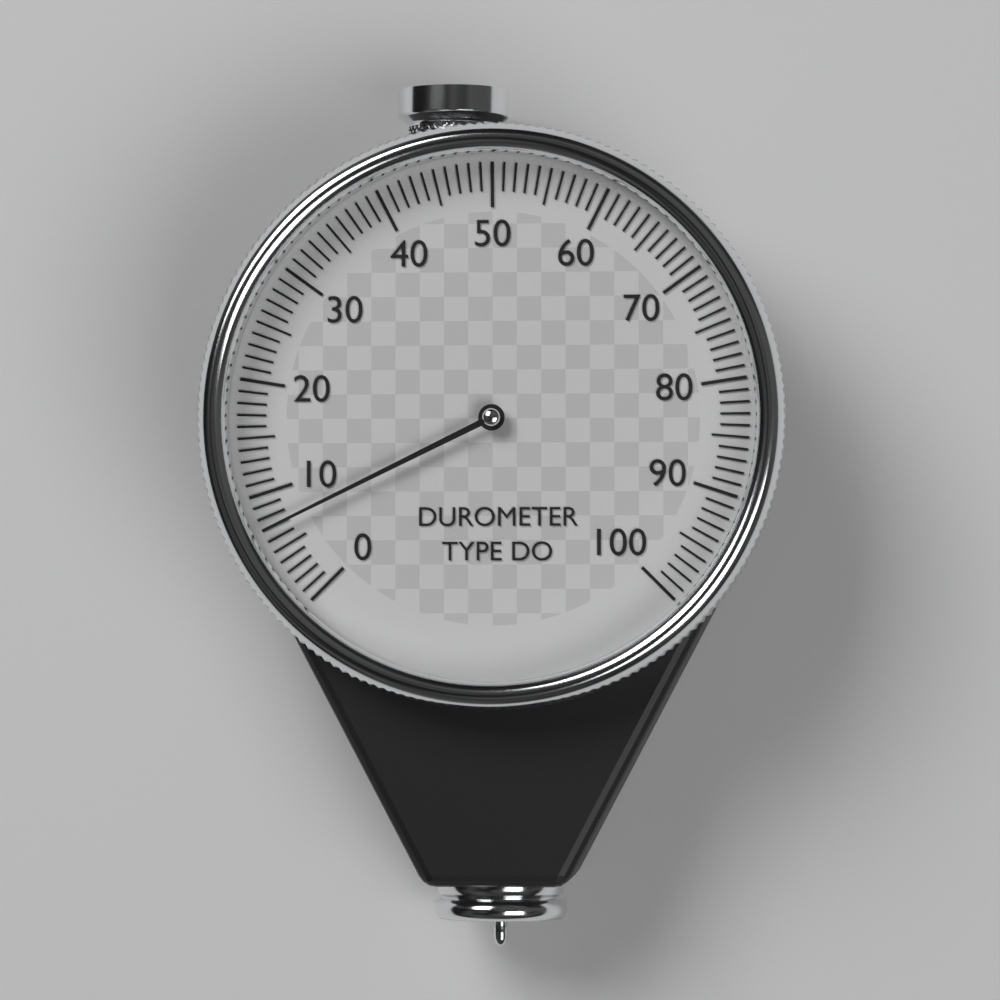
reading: 7 (no unit)
